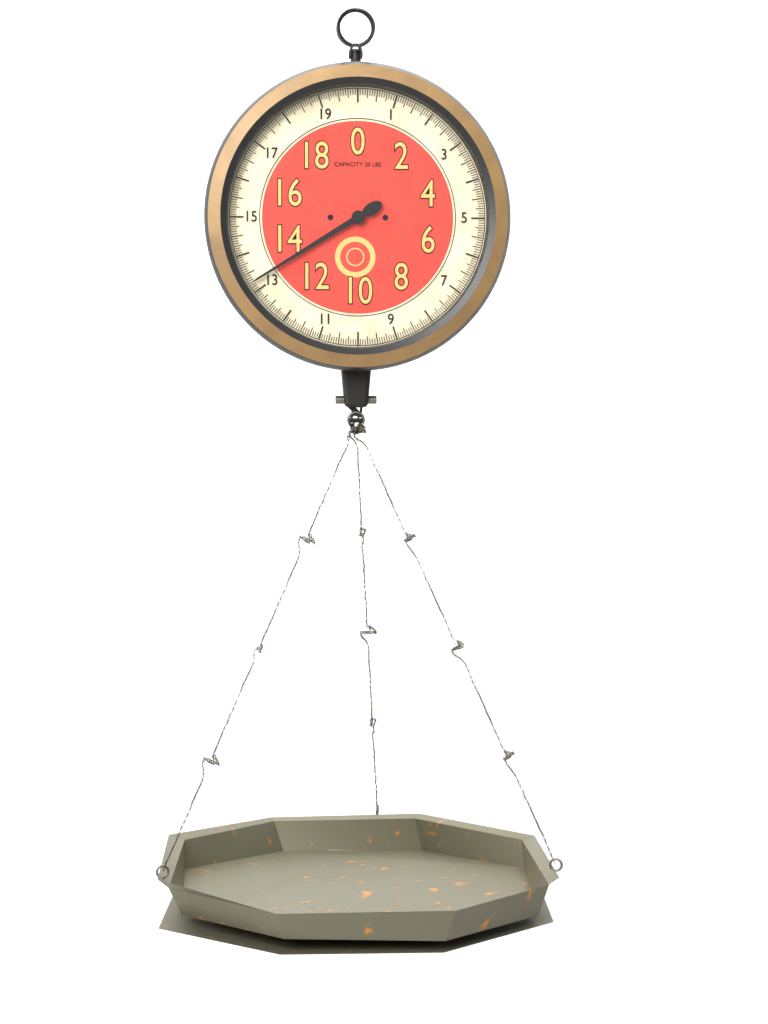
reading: 13.2500 lbs
